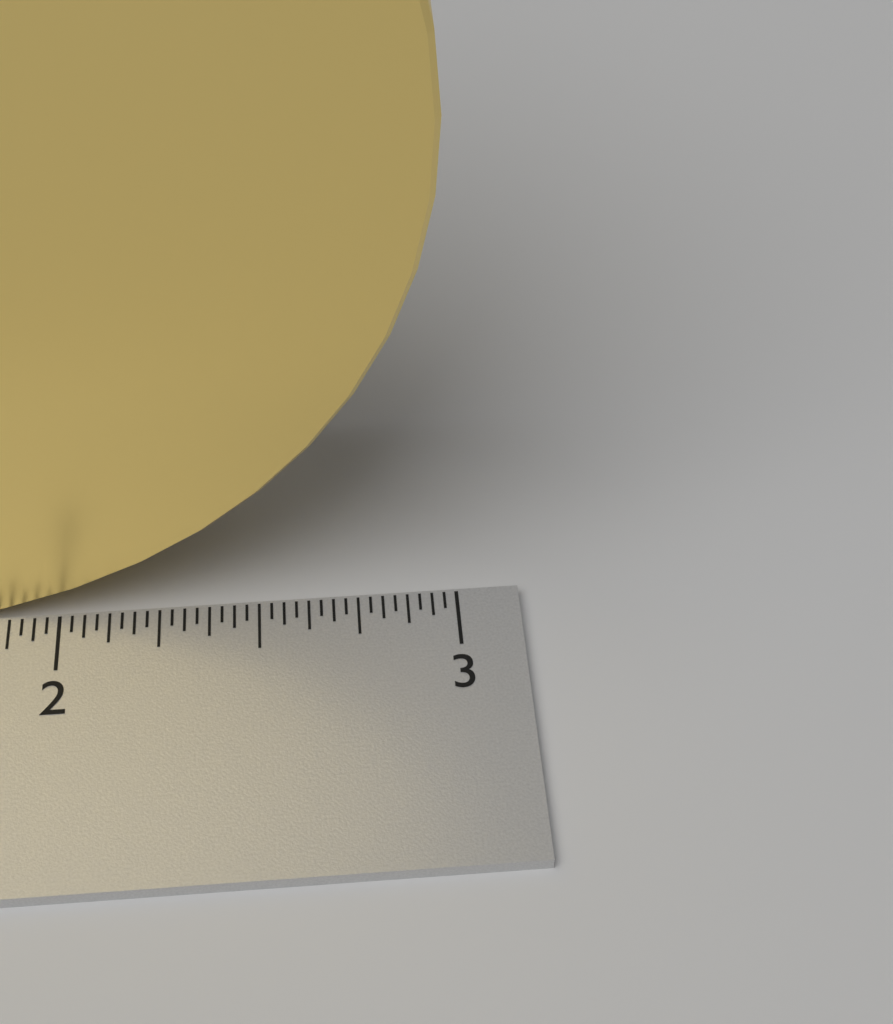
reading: 2.96875 inch
